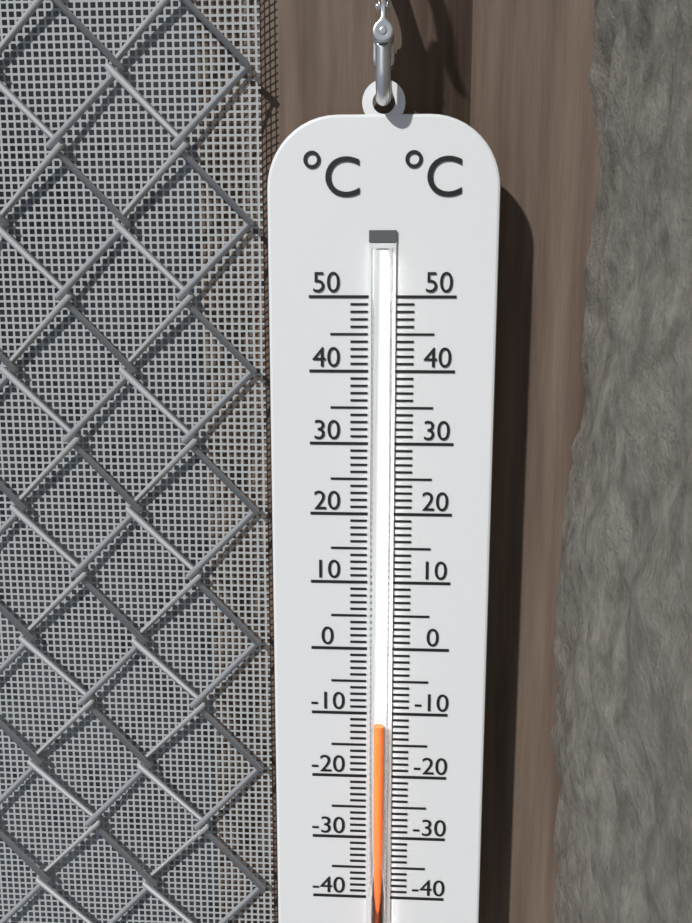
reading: -11 °C
